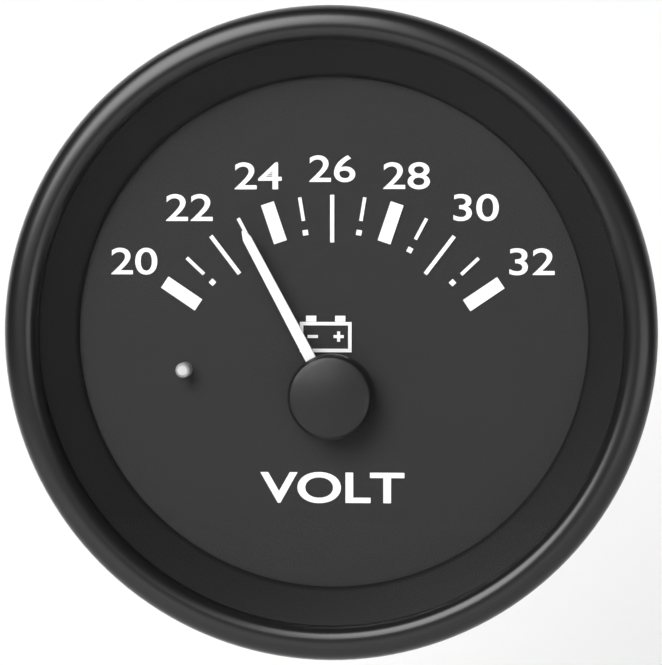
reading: 23 V
